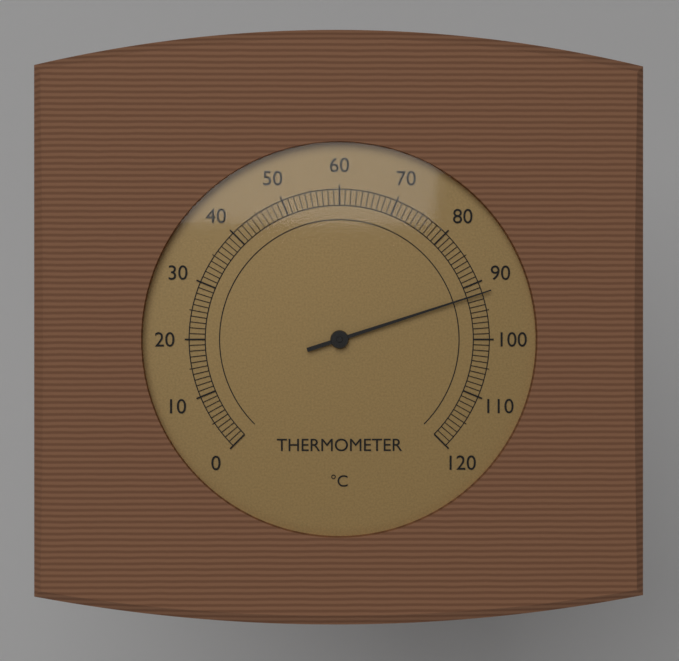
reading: 92 °C
